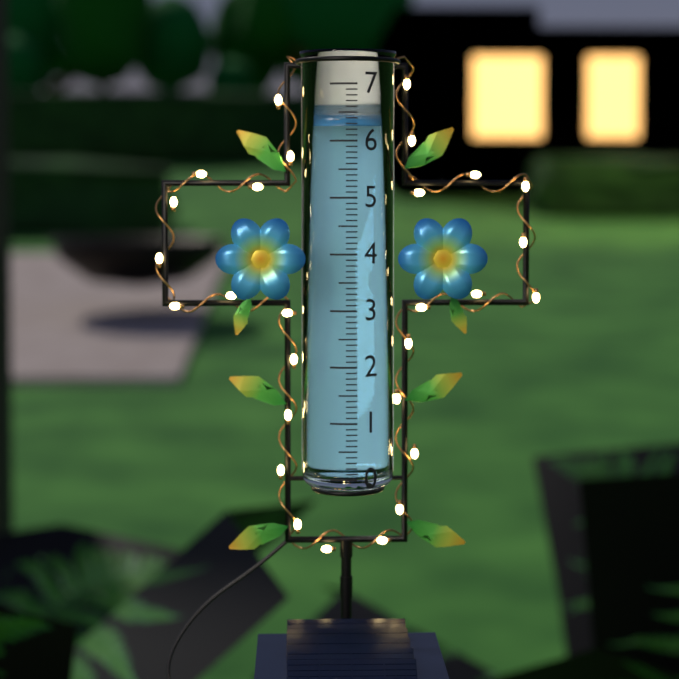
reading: 6.3 (no unit)
